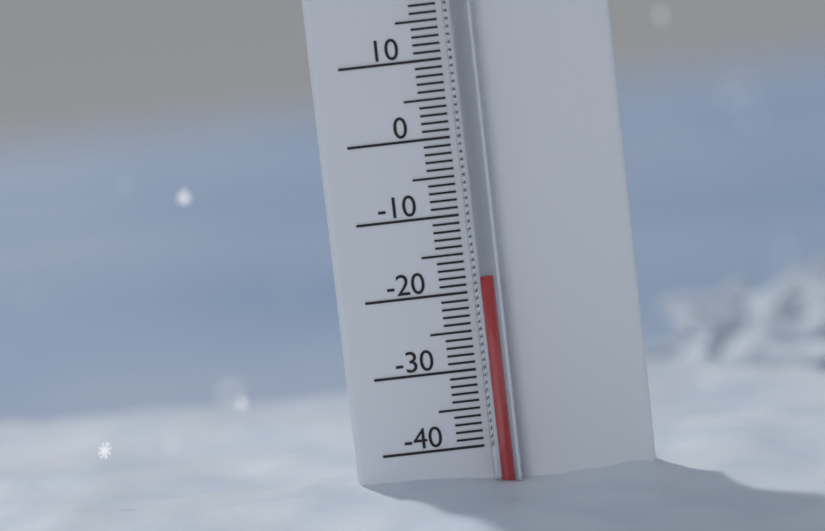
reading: -18 °C
